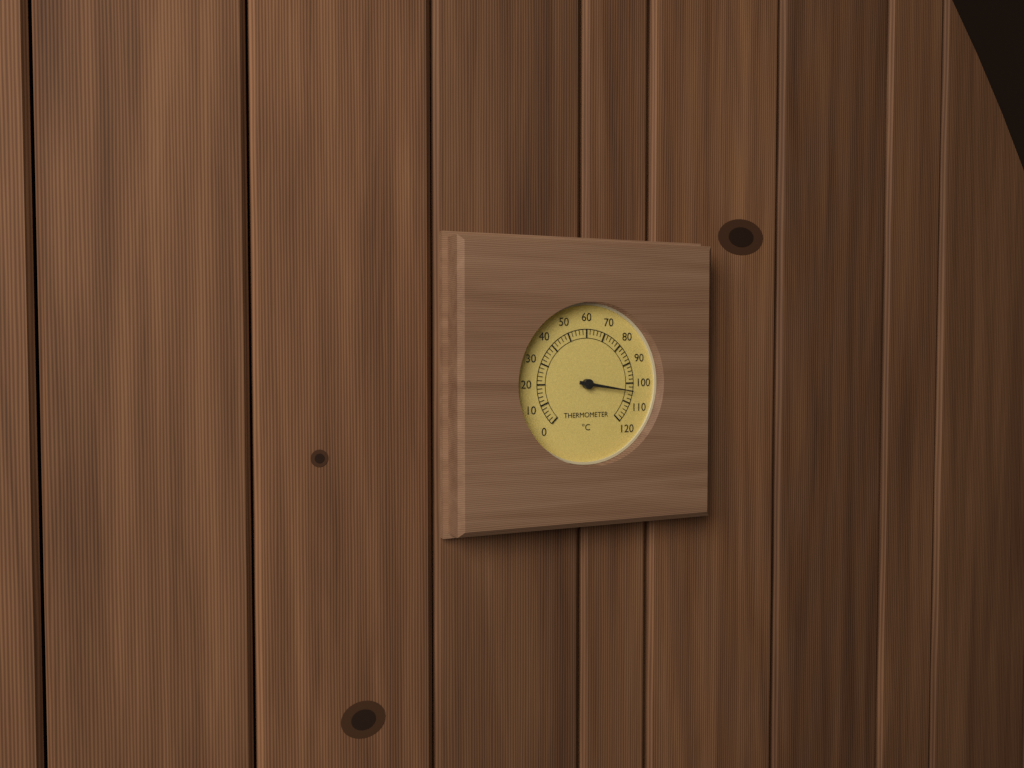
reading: 104 °C
